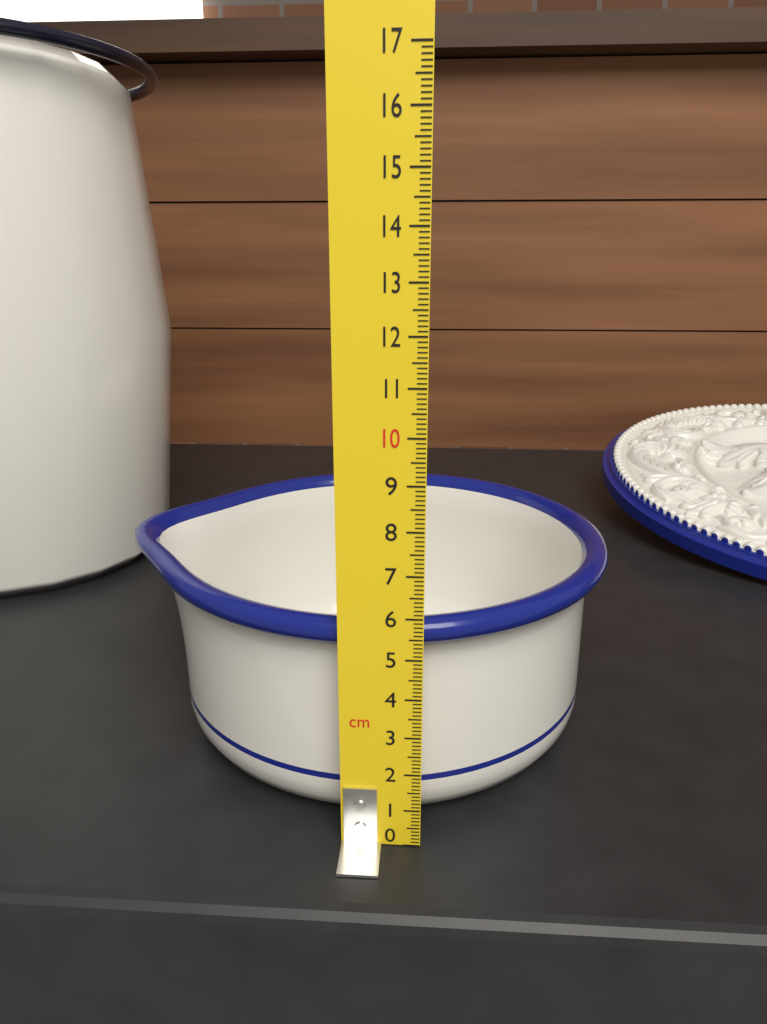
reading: 5.8 cm
